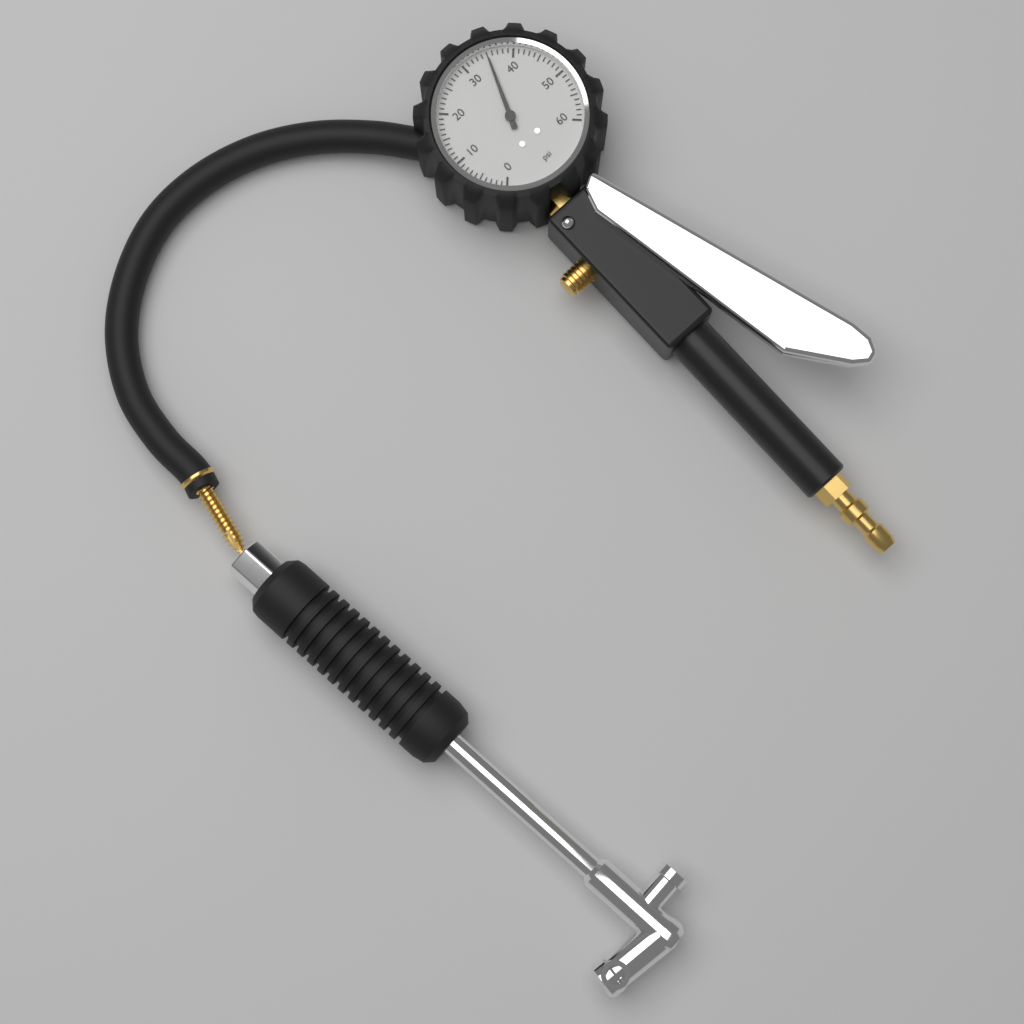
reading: 35 psi
